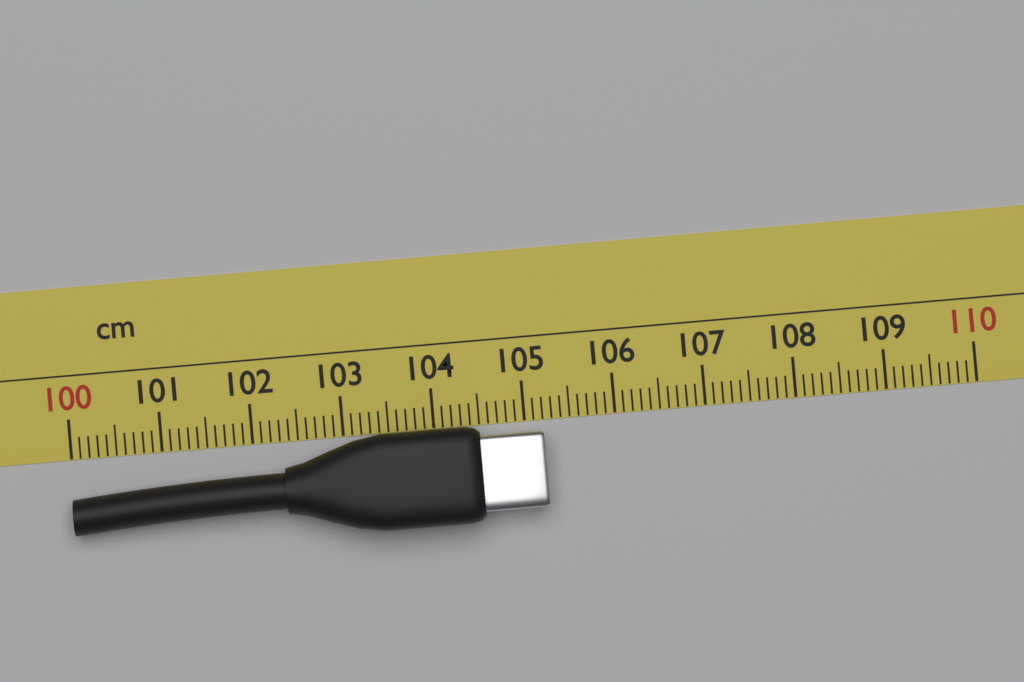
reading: 105.2 cm
